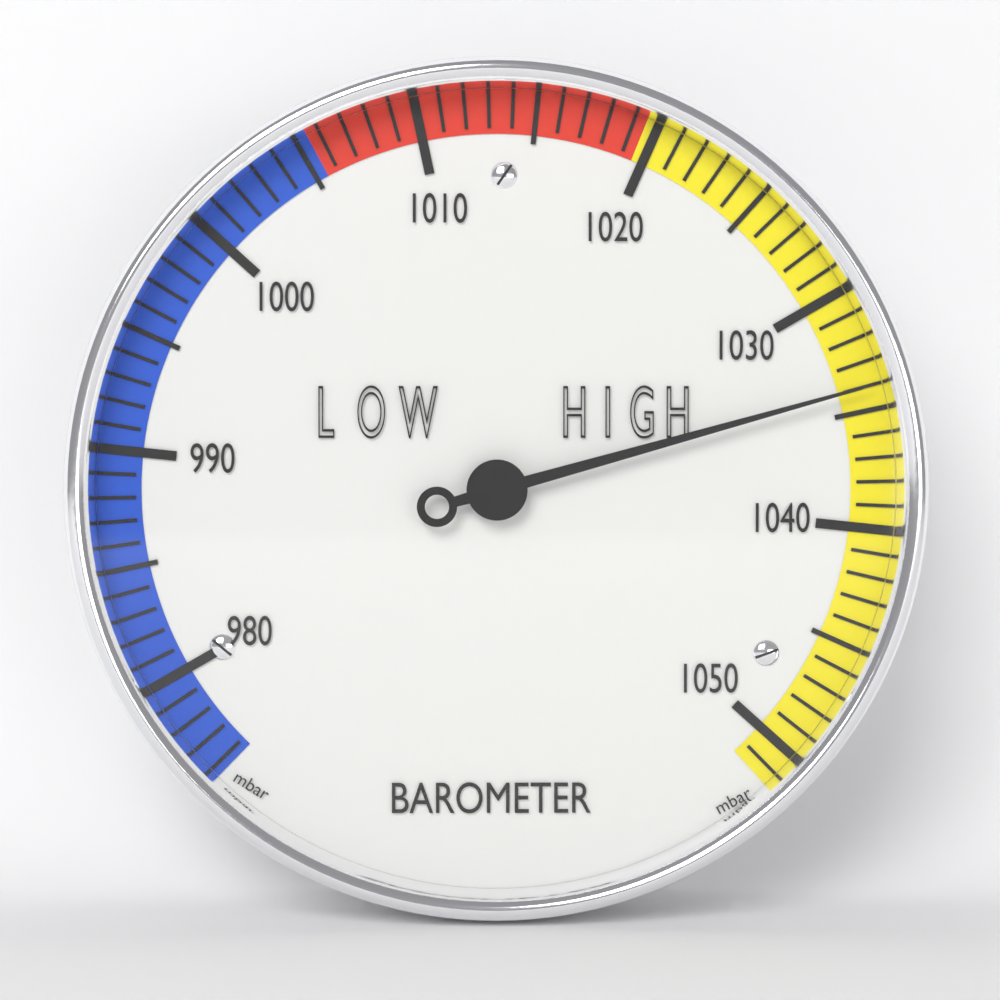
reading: 1034 mbar
